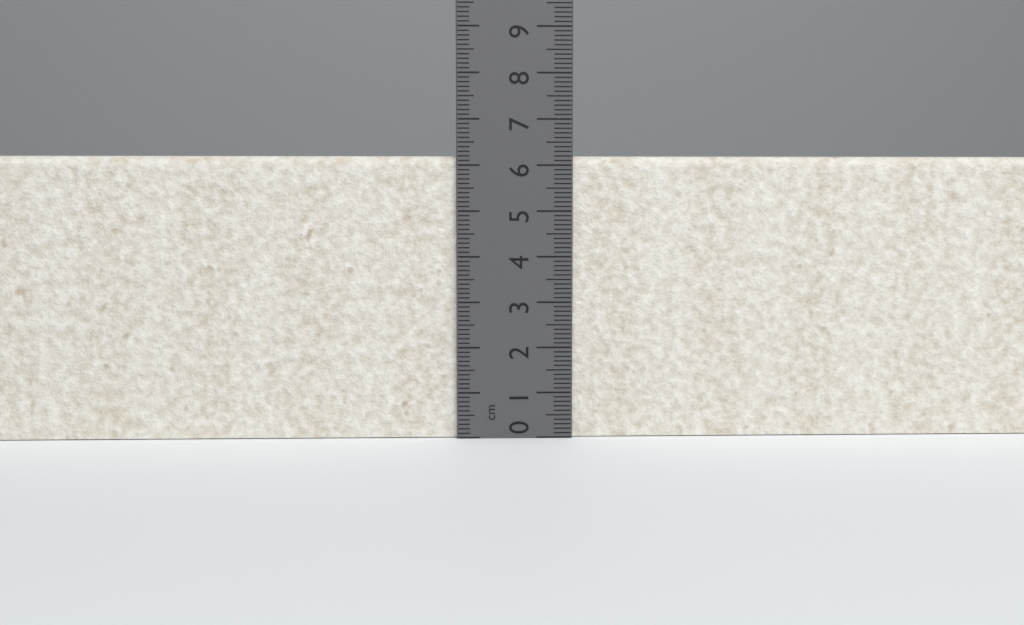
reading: 6.2 cm
